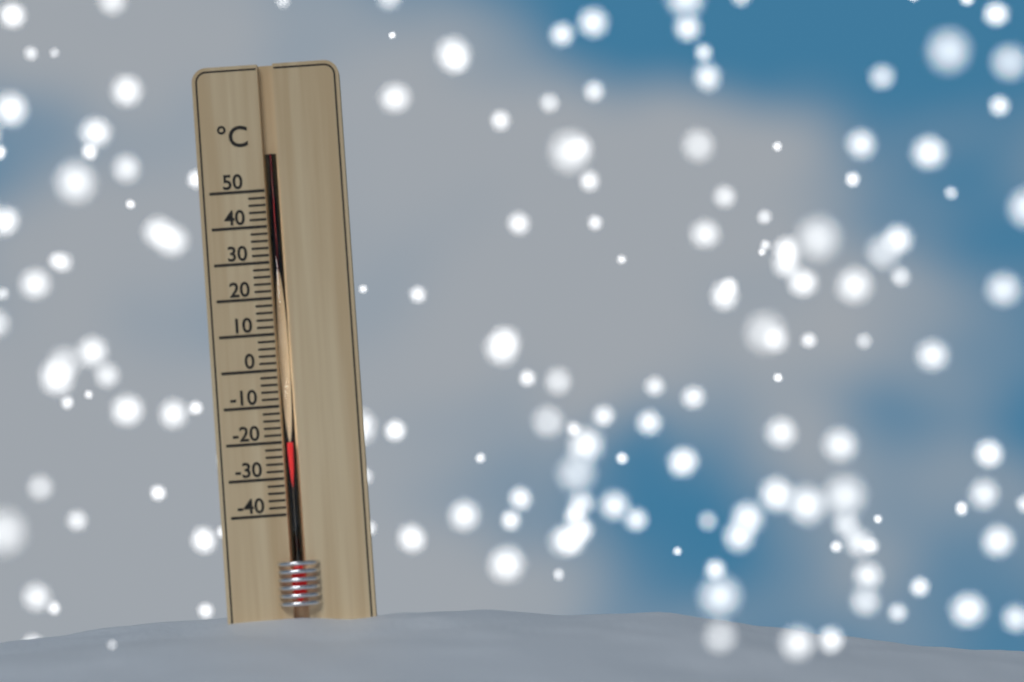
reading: -20 °C
